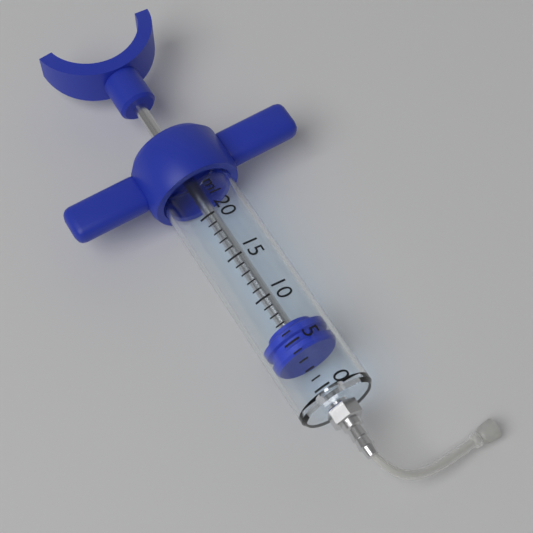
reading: 4 ml
